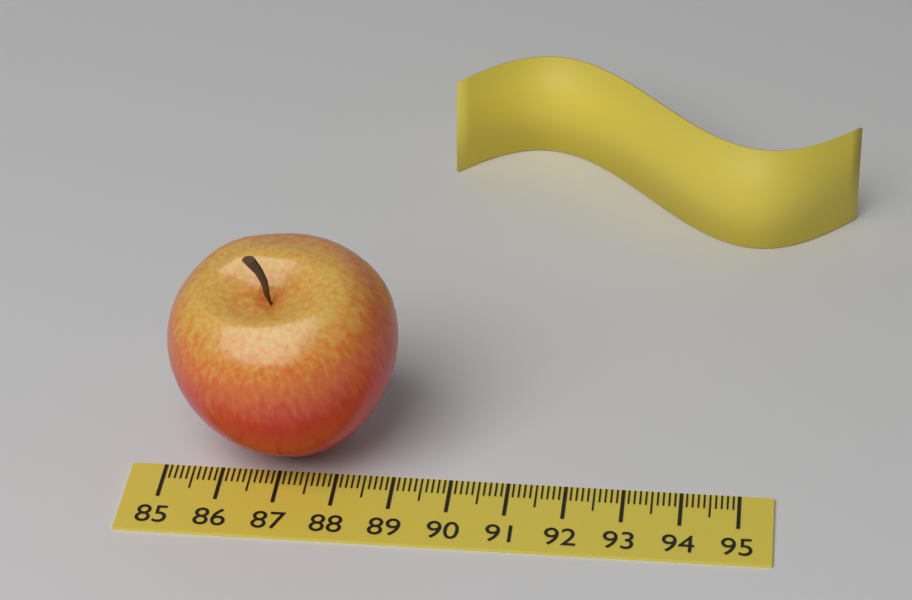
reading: 89.0 (no unit)
